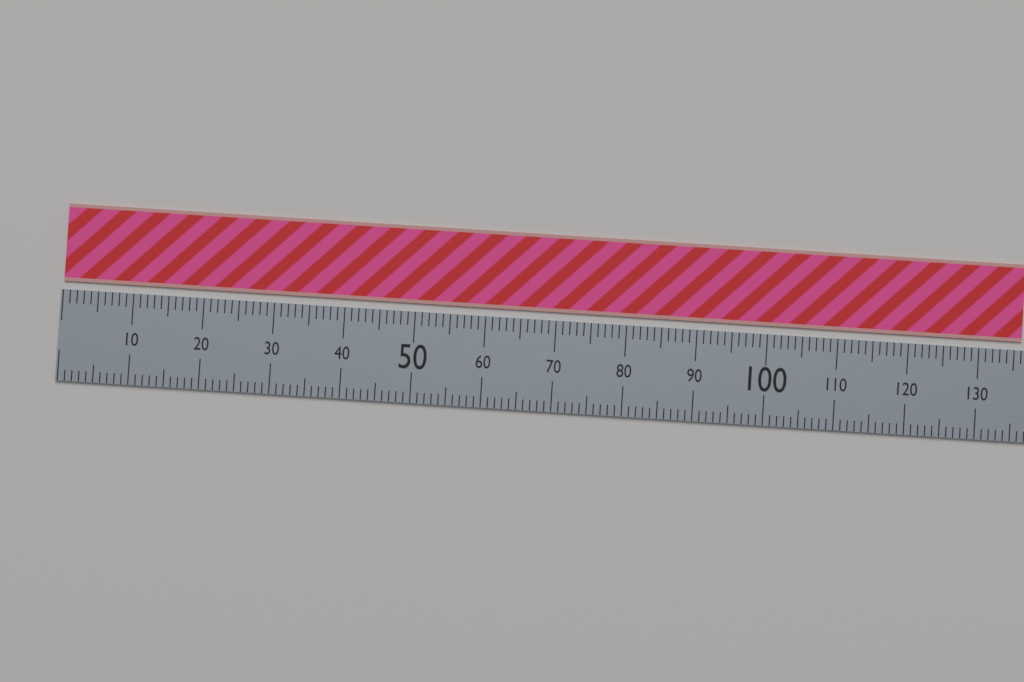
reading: 136 (no unit)
